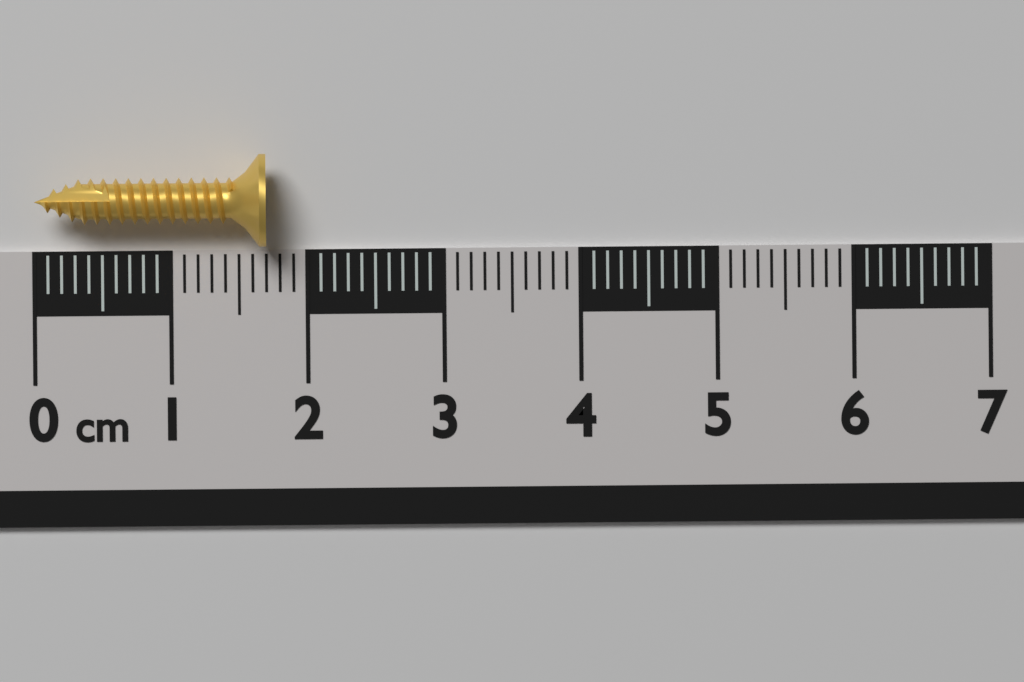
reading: 1.7 cm
